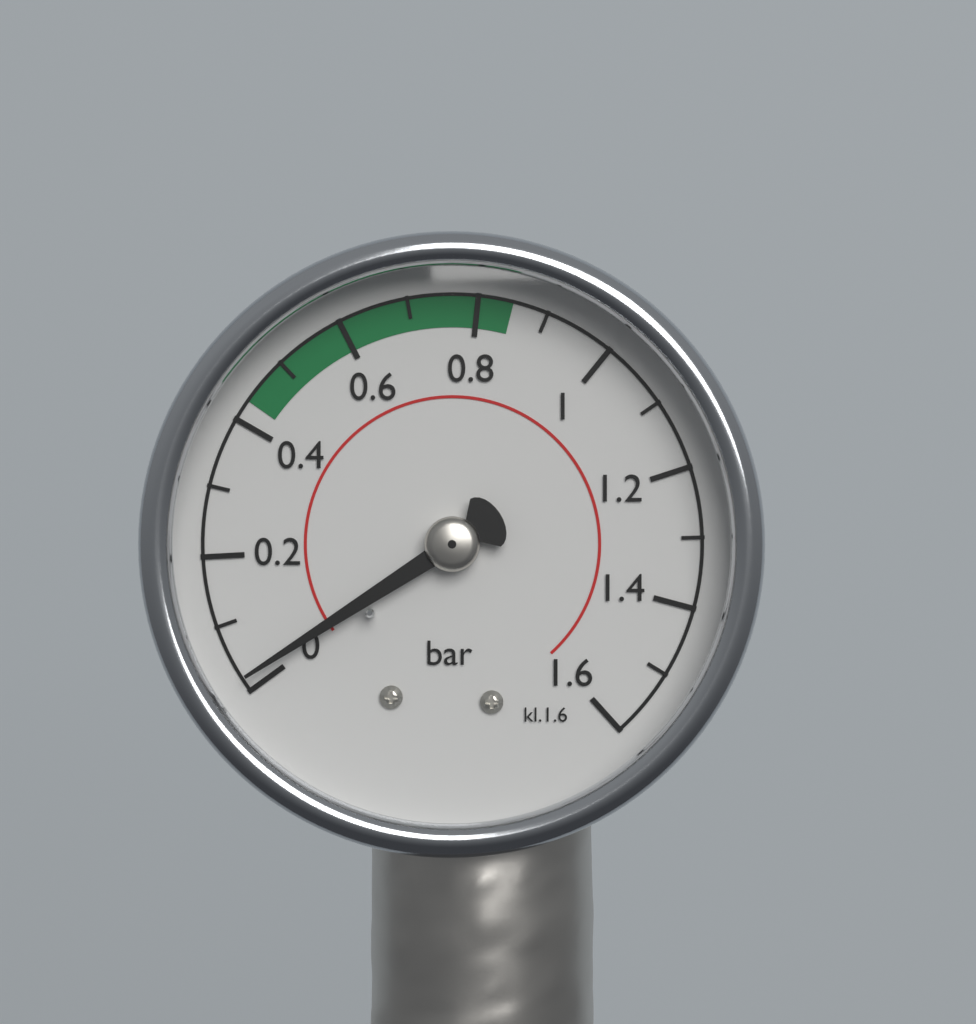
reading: 0.02 bar
